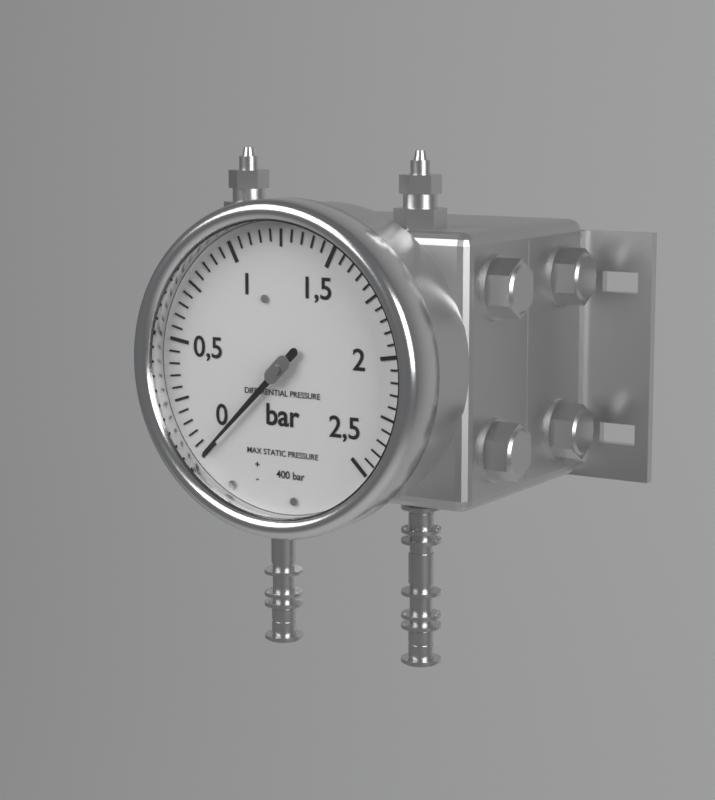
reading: 0.00 bar
